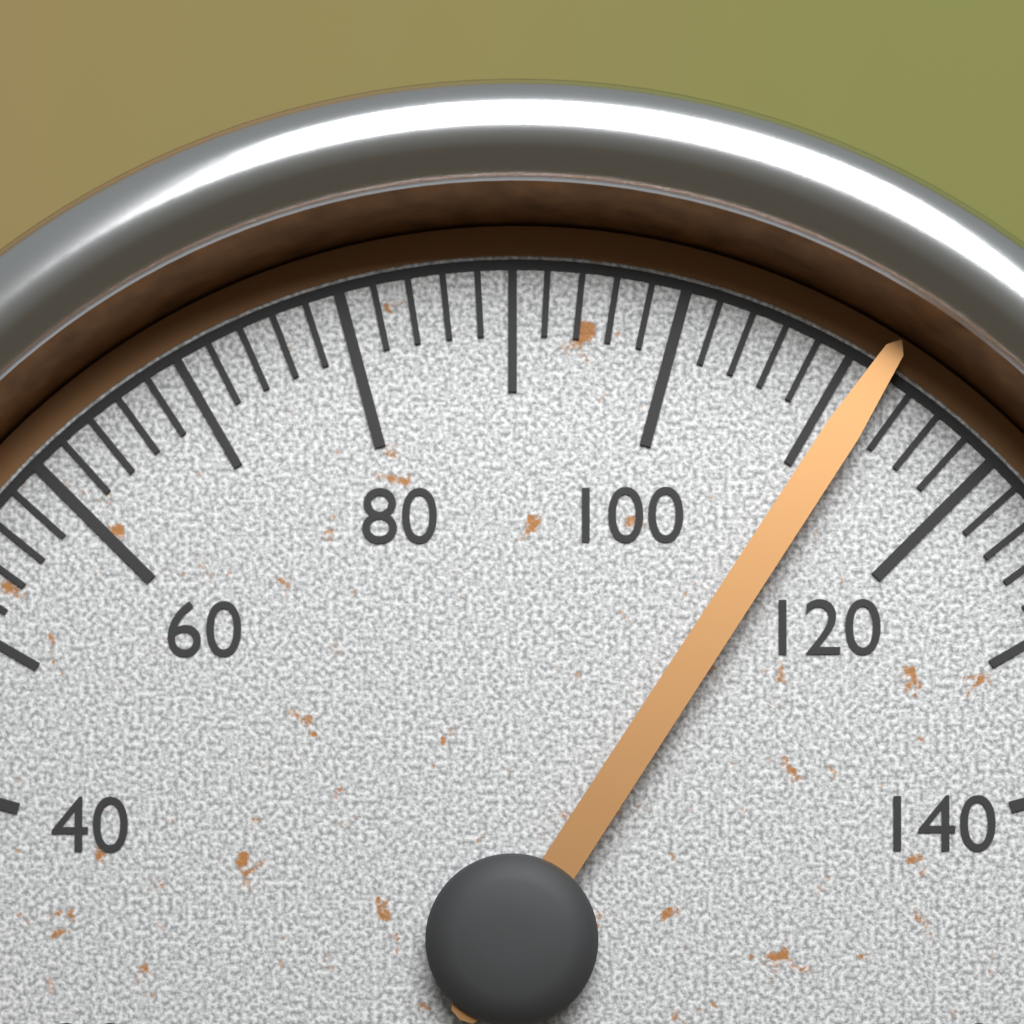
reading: 112 (no unit)
